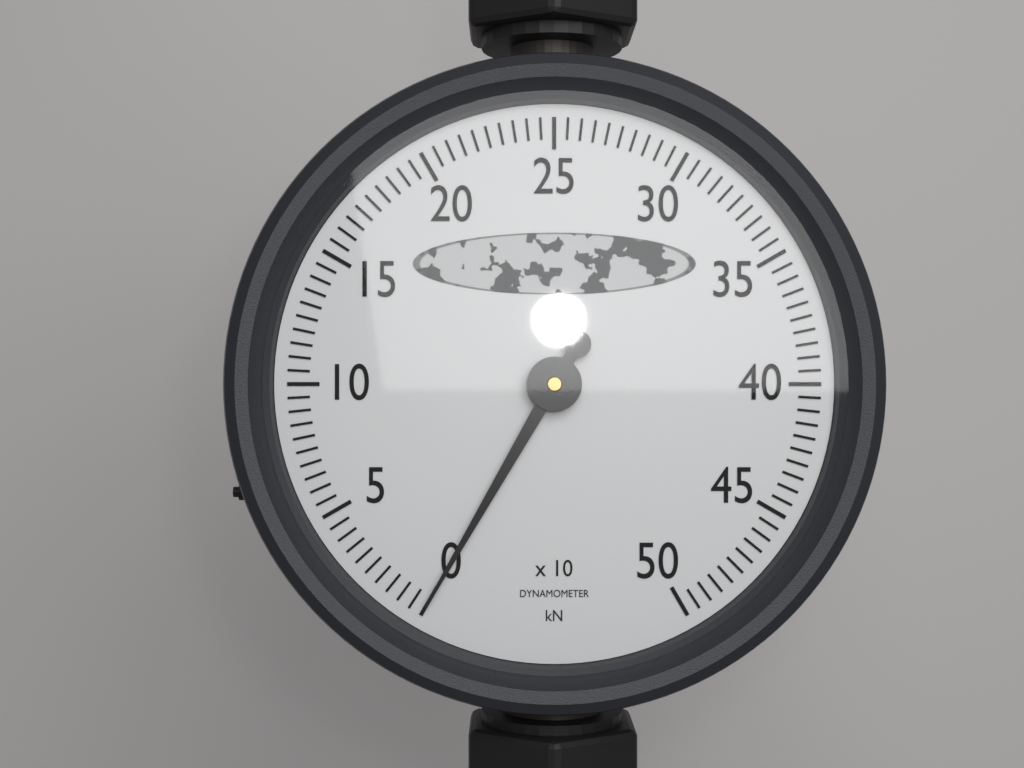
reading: 0 kN
